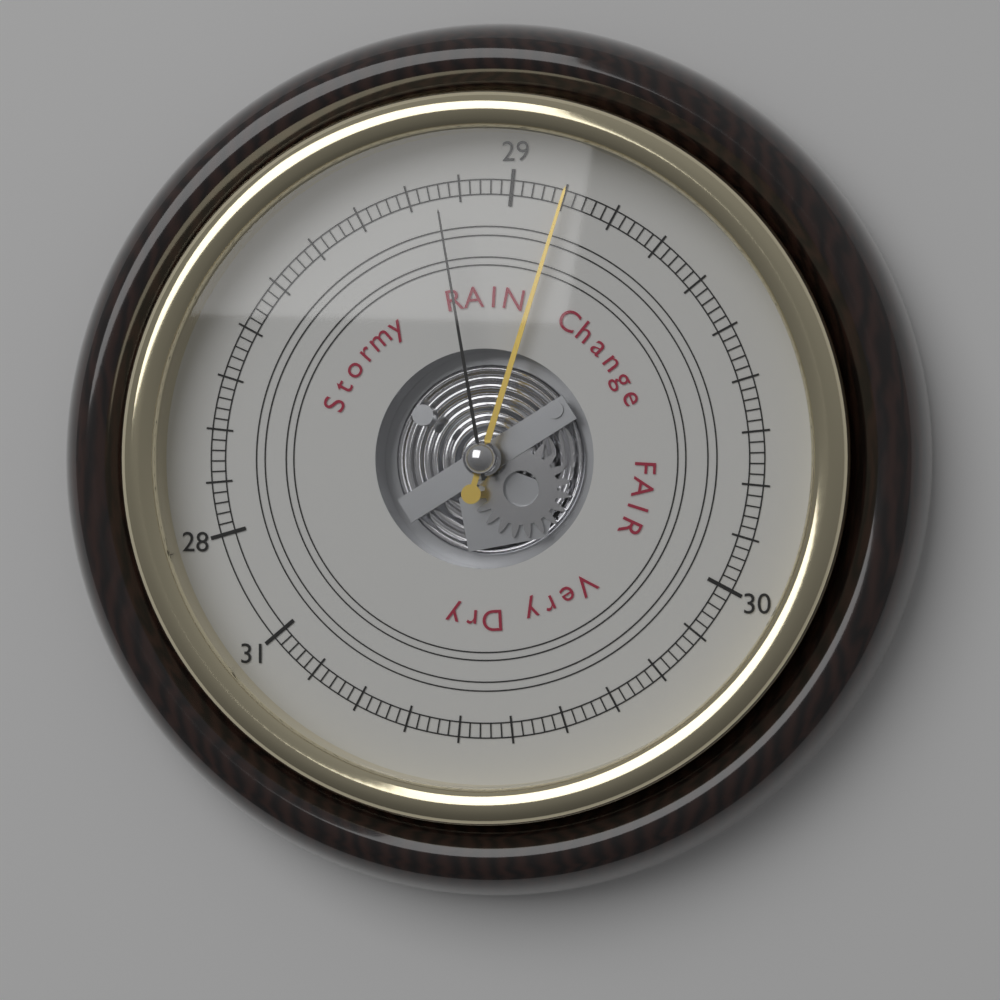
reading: 29.10 (no unit)
